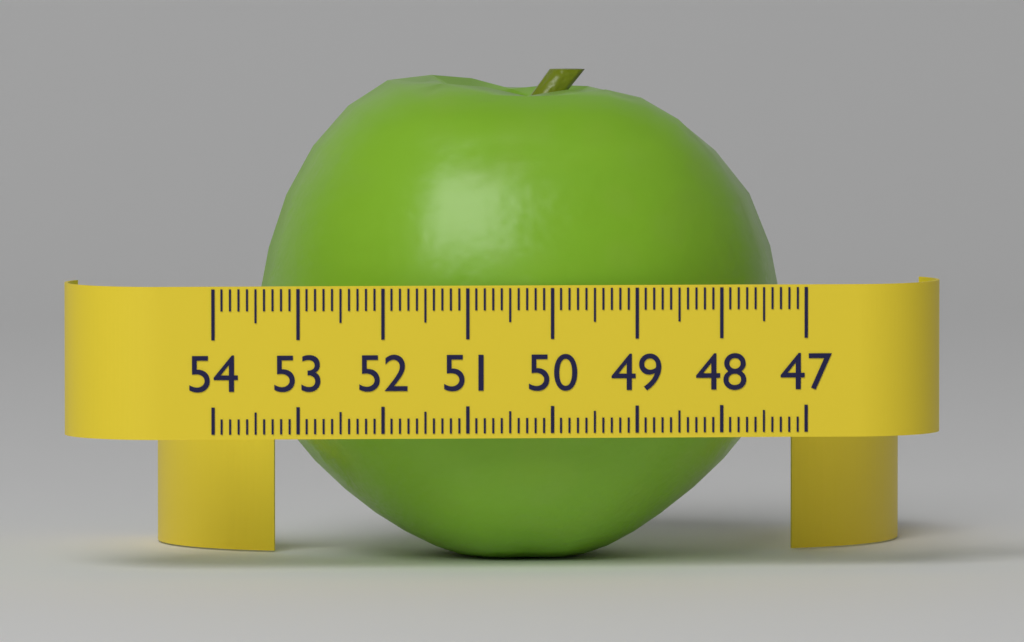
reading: 53.3 (no unit)
